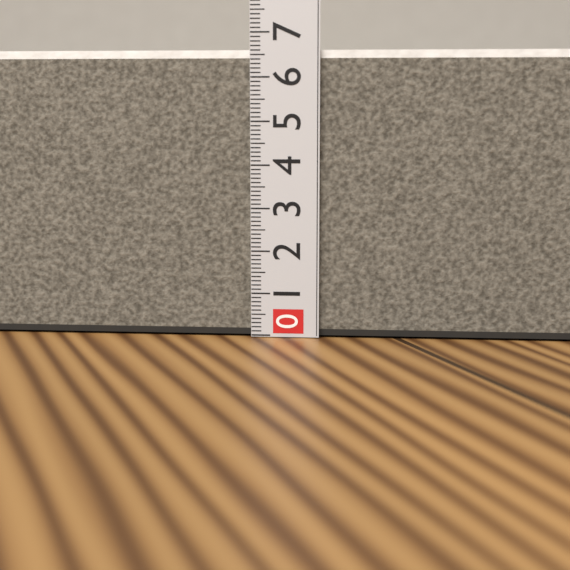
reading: 6.6 (no unit)
